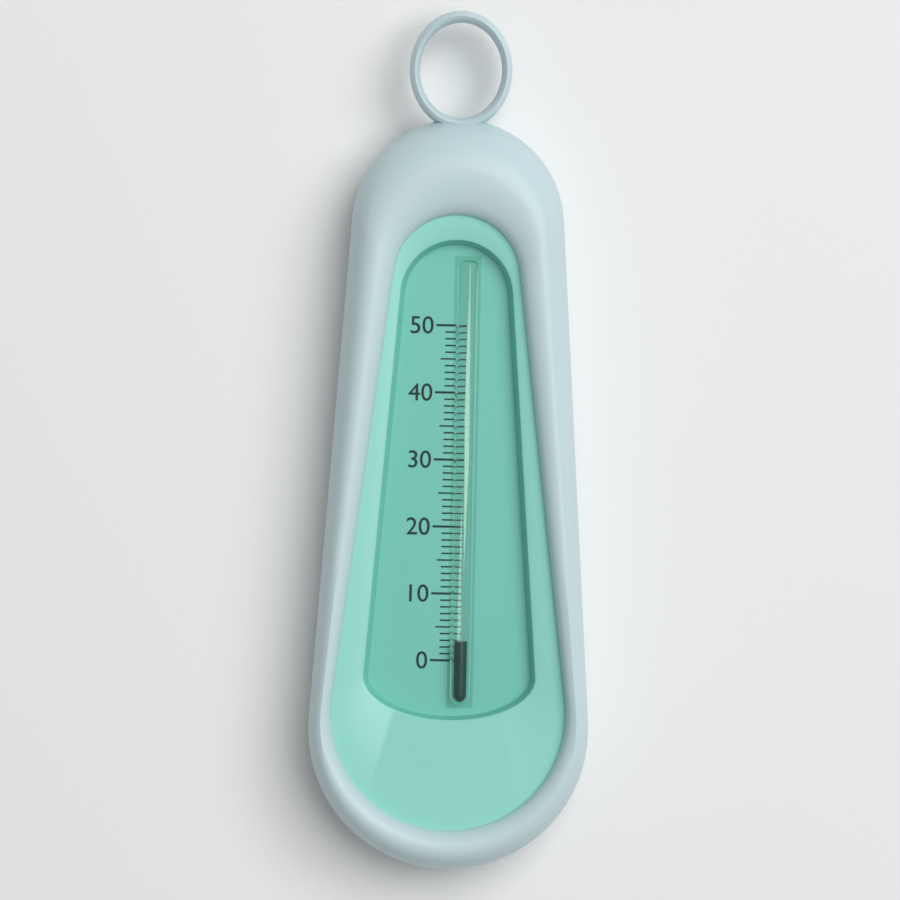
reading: 3 (no unit)
